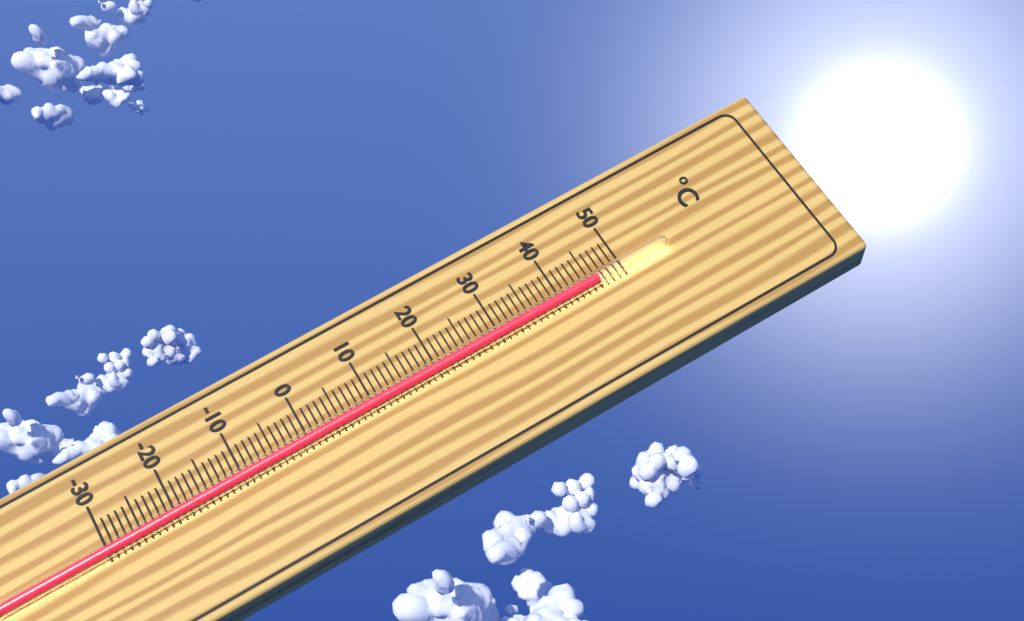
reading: 46 °C
